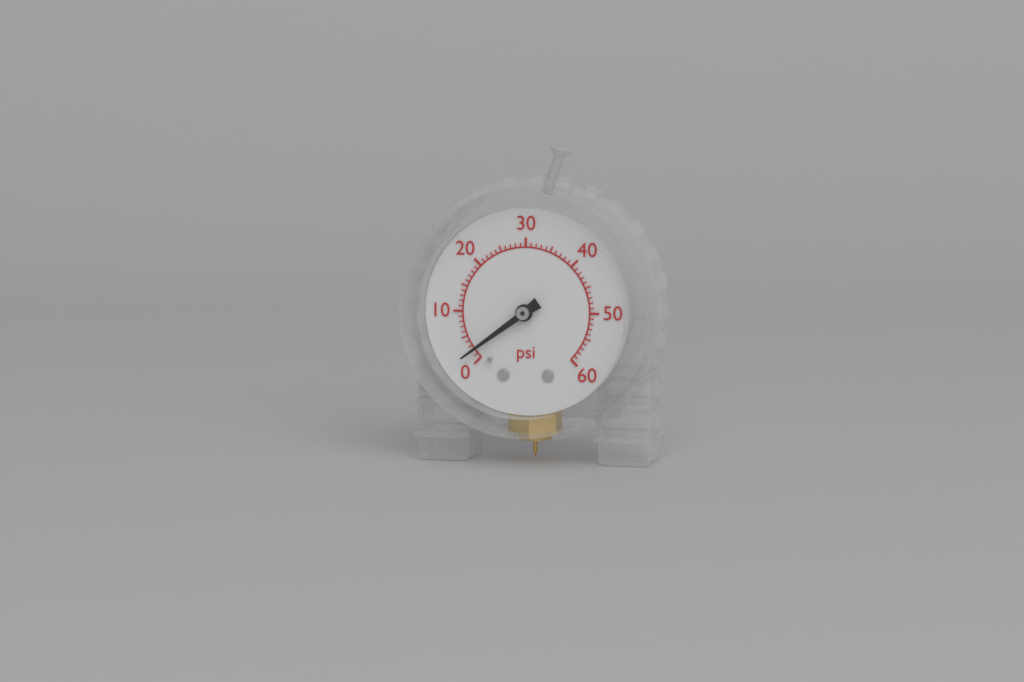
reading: 2 psi
